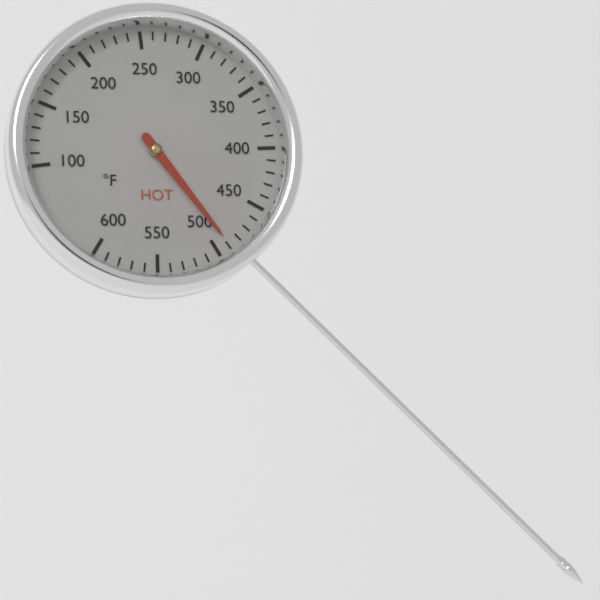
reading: 490 °F
